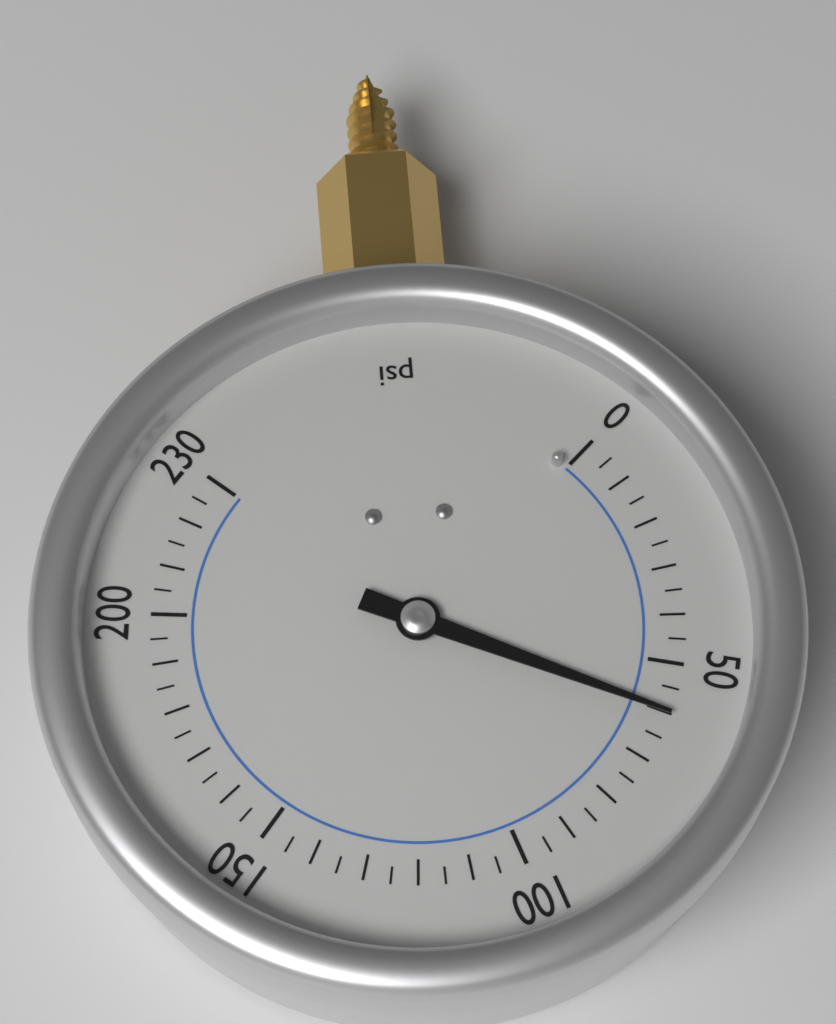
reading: 60 psi
